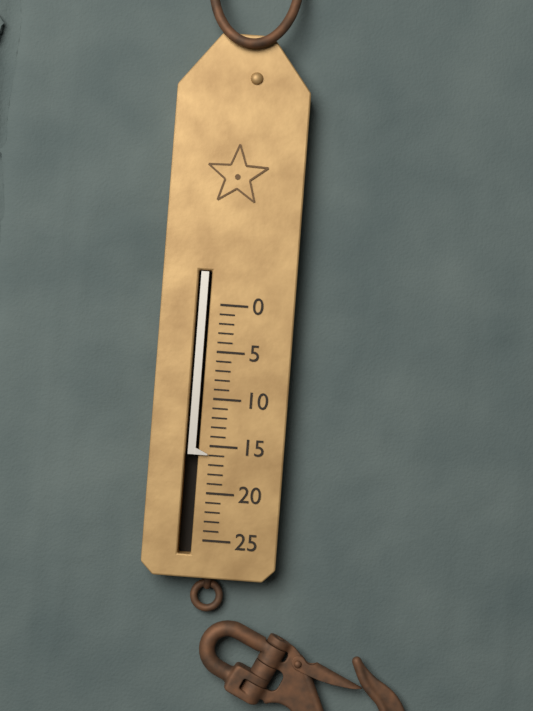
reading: 16 (no unit)
